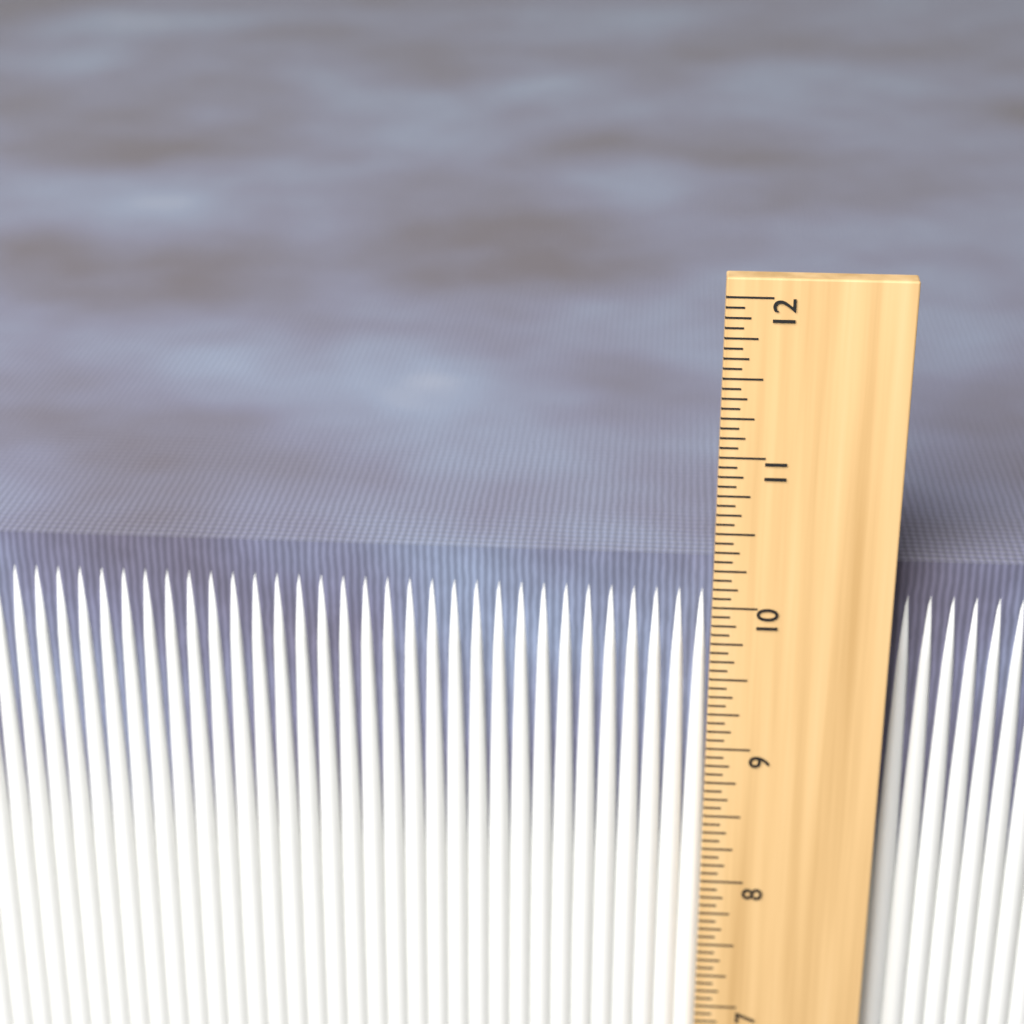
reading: 10.2500 in
